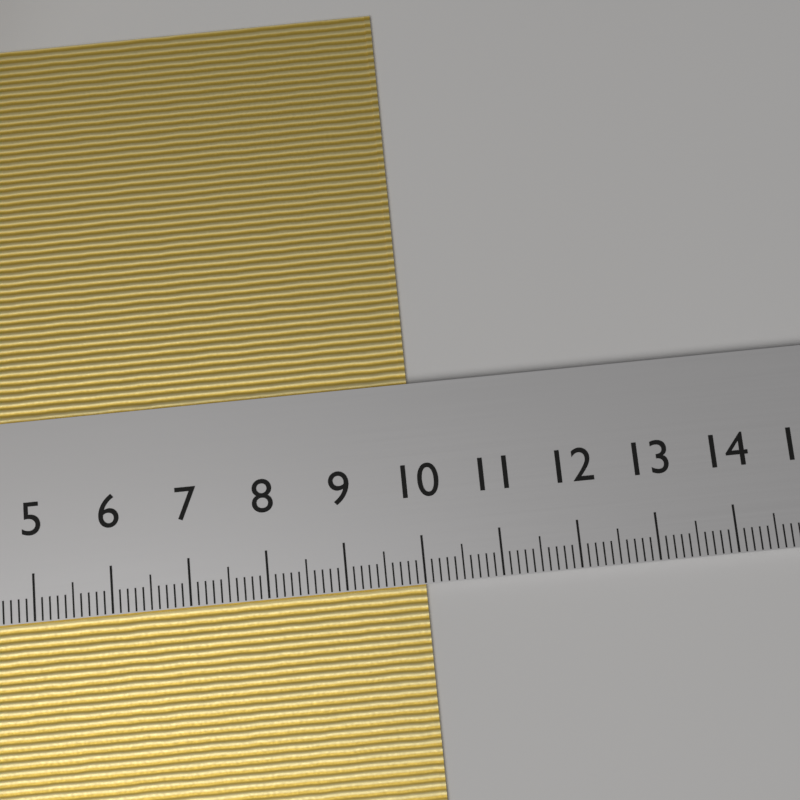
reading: 10.0 cm
